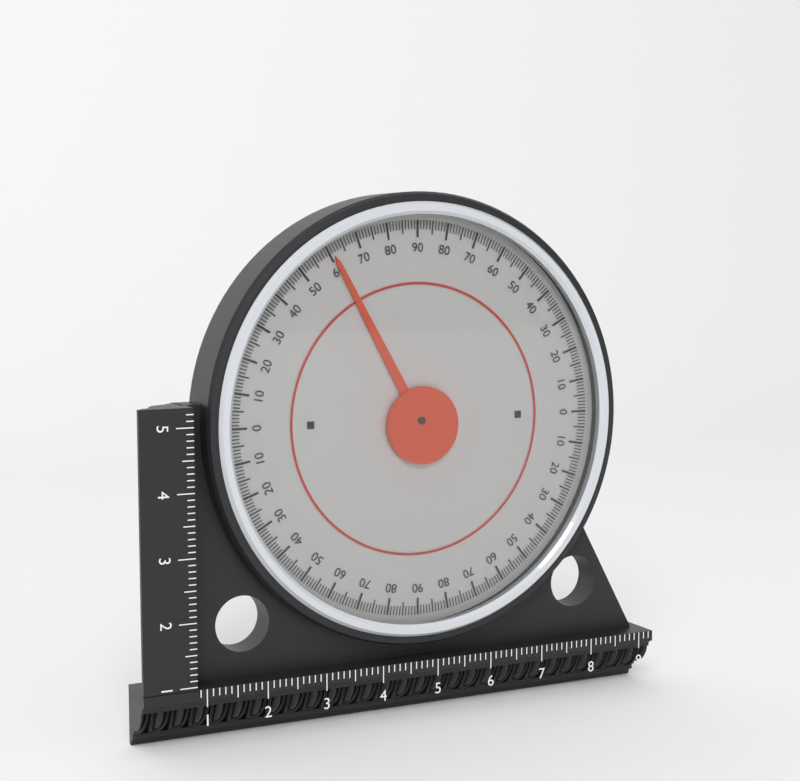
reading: 61 (no unit)
